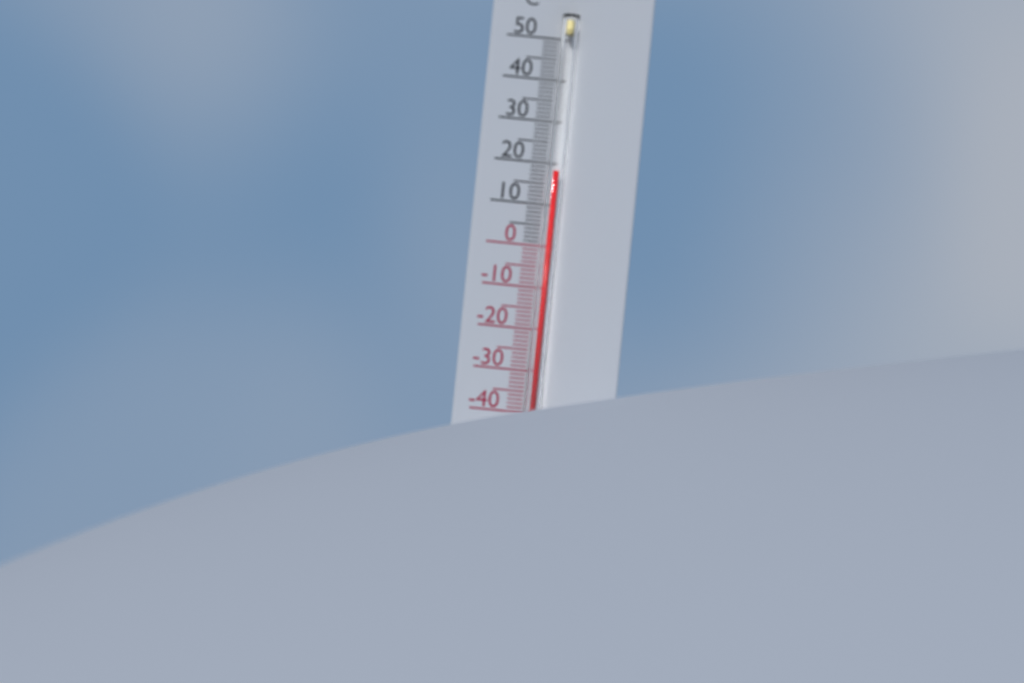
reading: 18 °C
